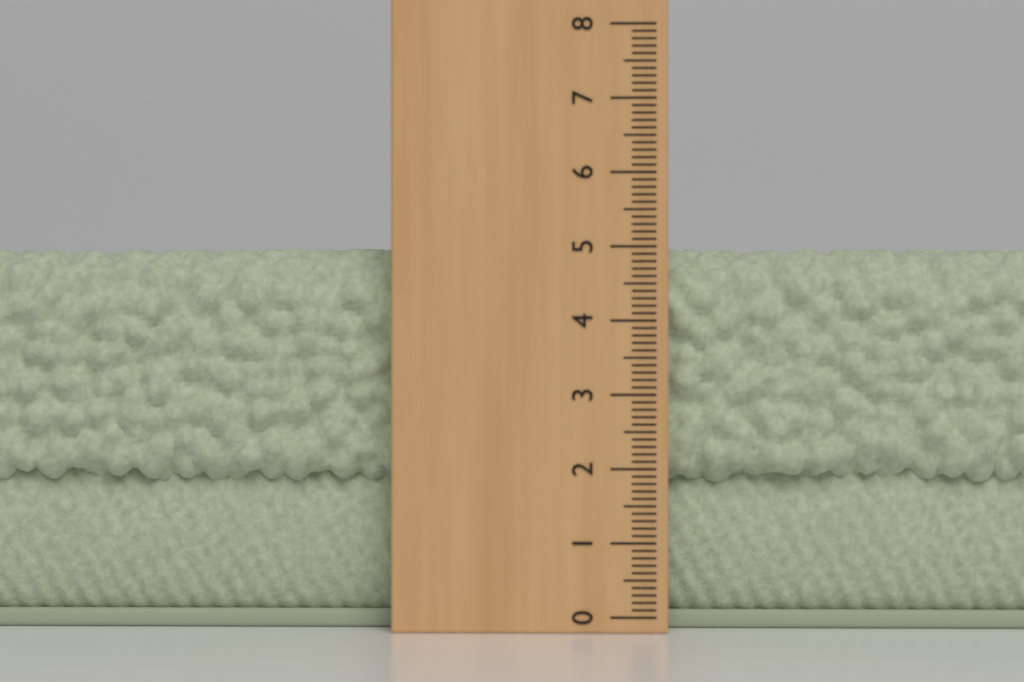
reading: 5.0 (no unit)
